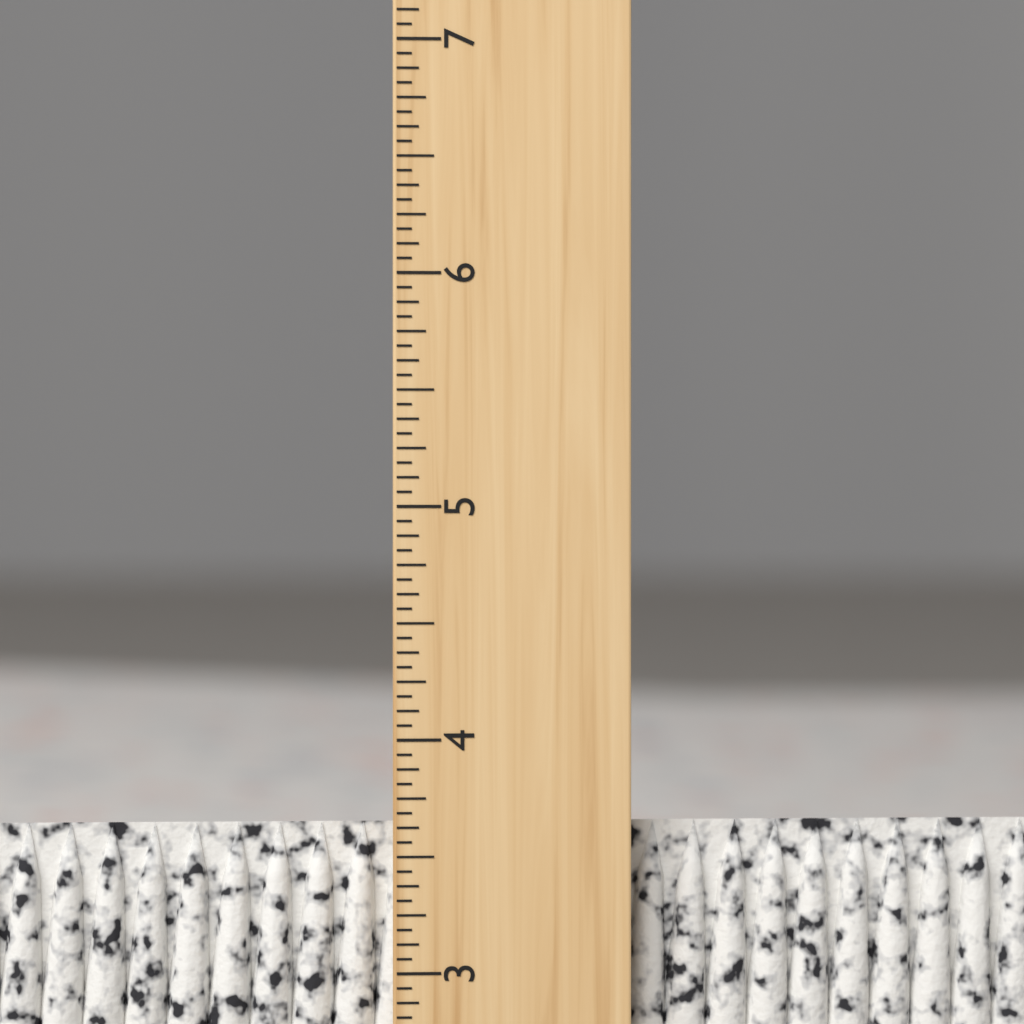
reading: 3.6250 inch
